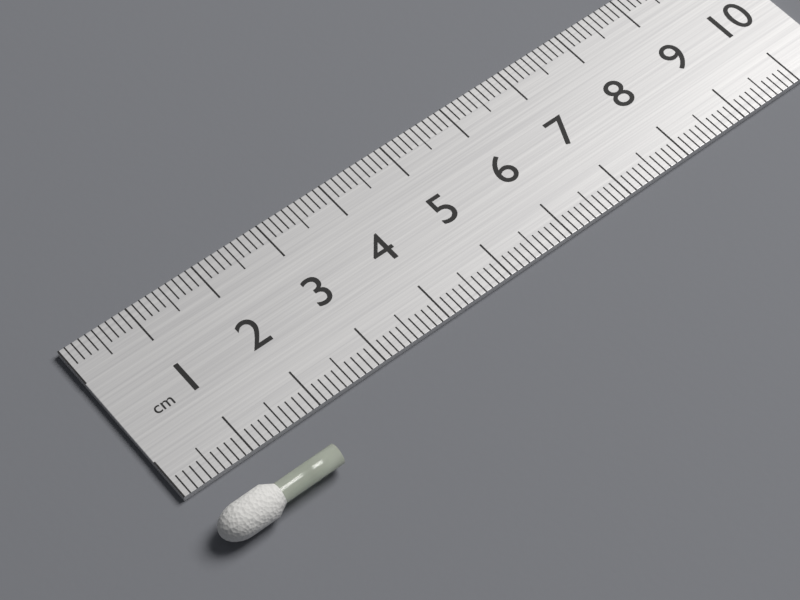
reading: 1.7 cm
